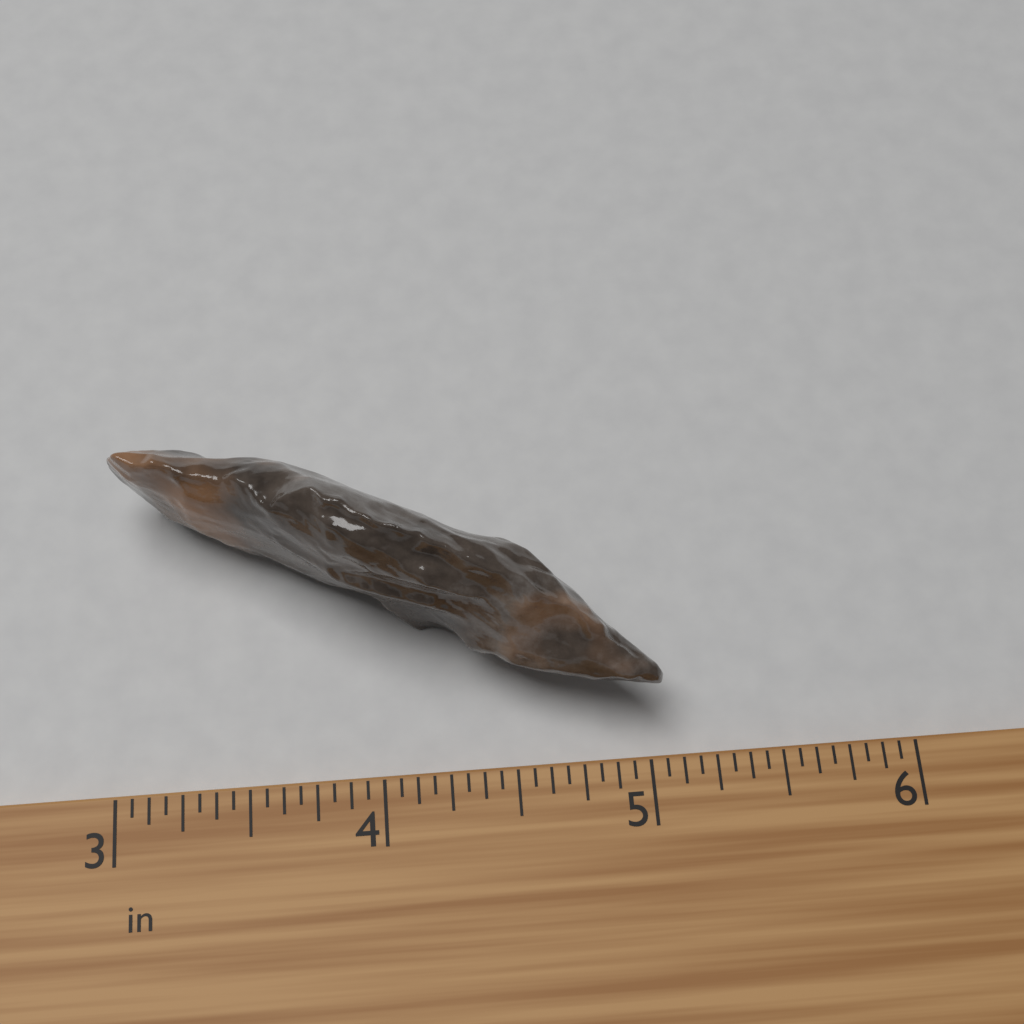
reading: 5.0625 in
